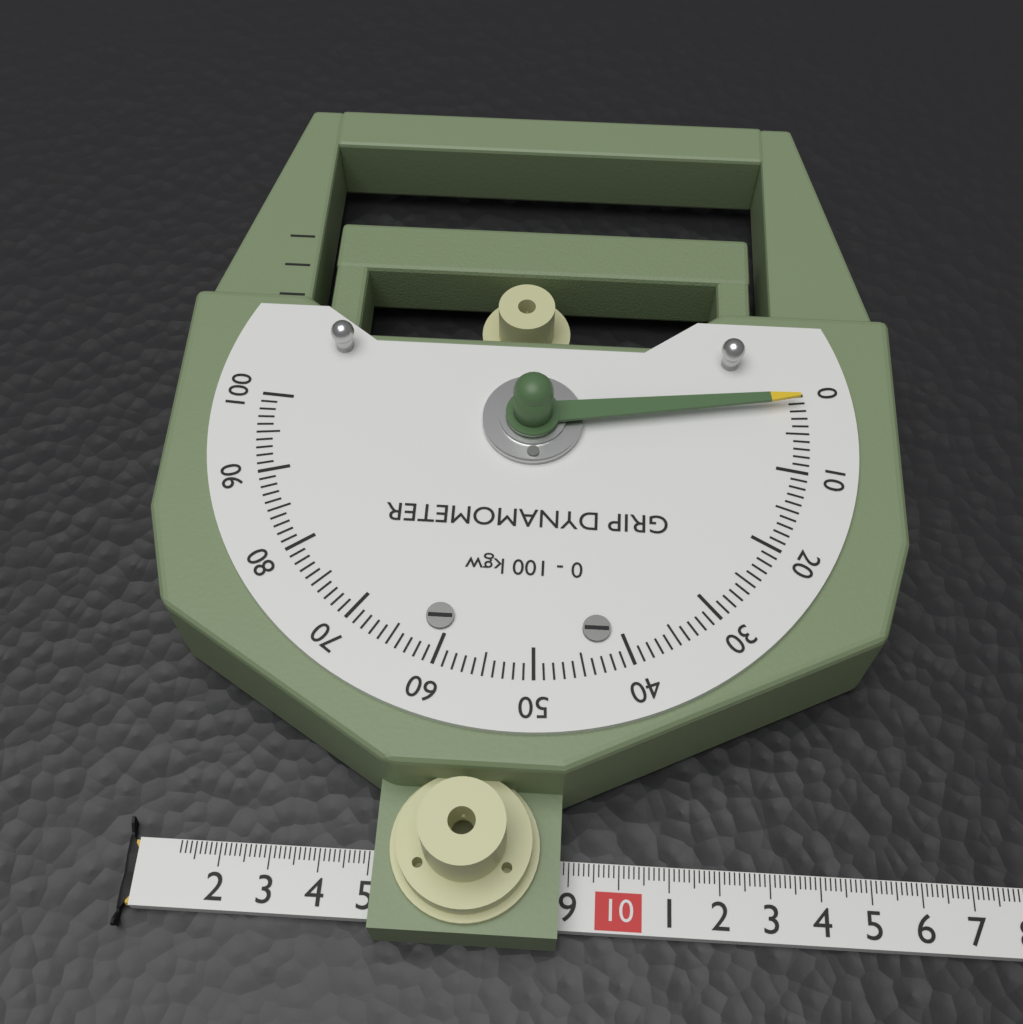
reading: 1 kgw
